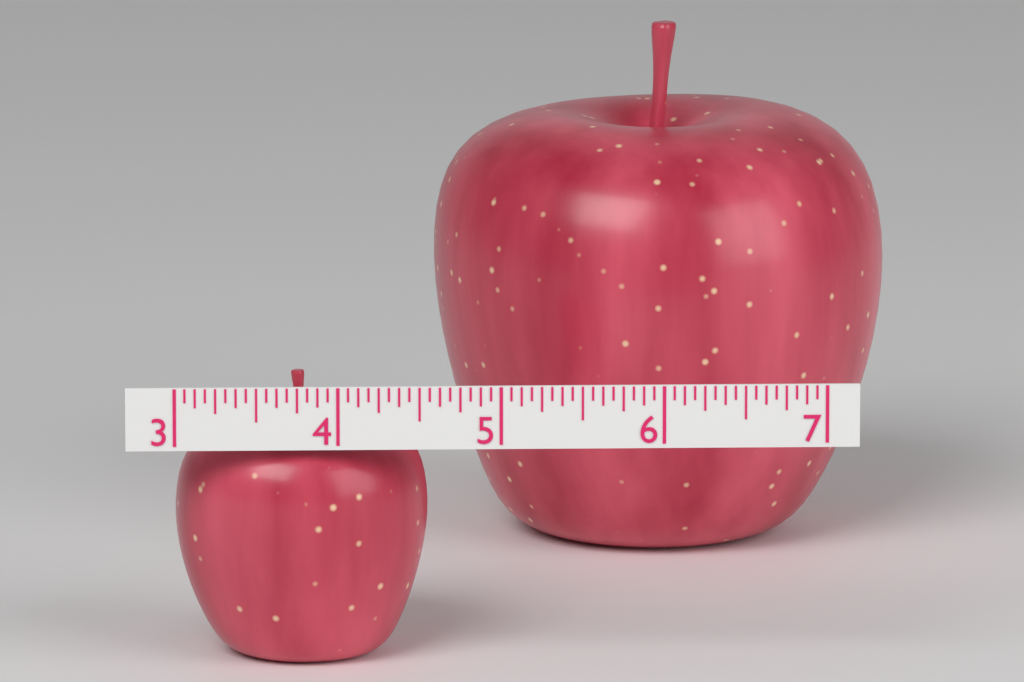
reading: 4.5625 (no unit)
